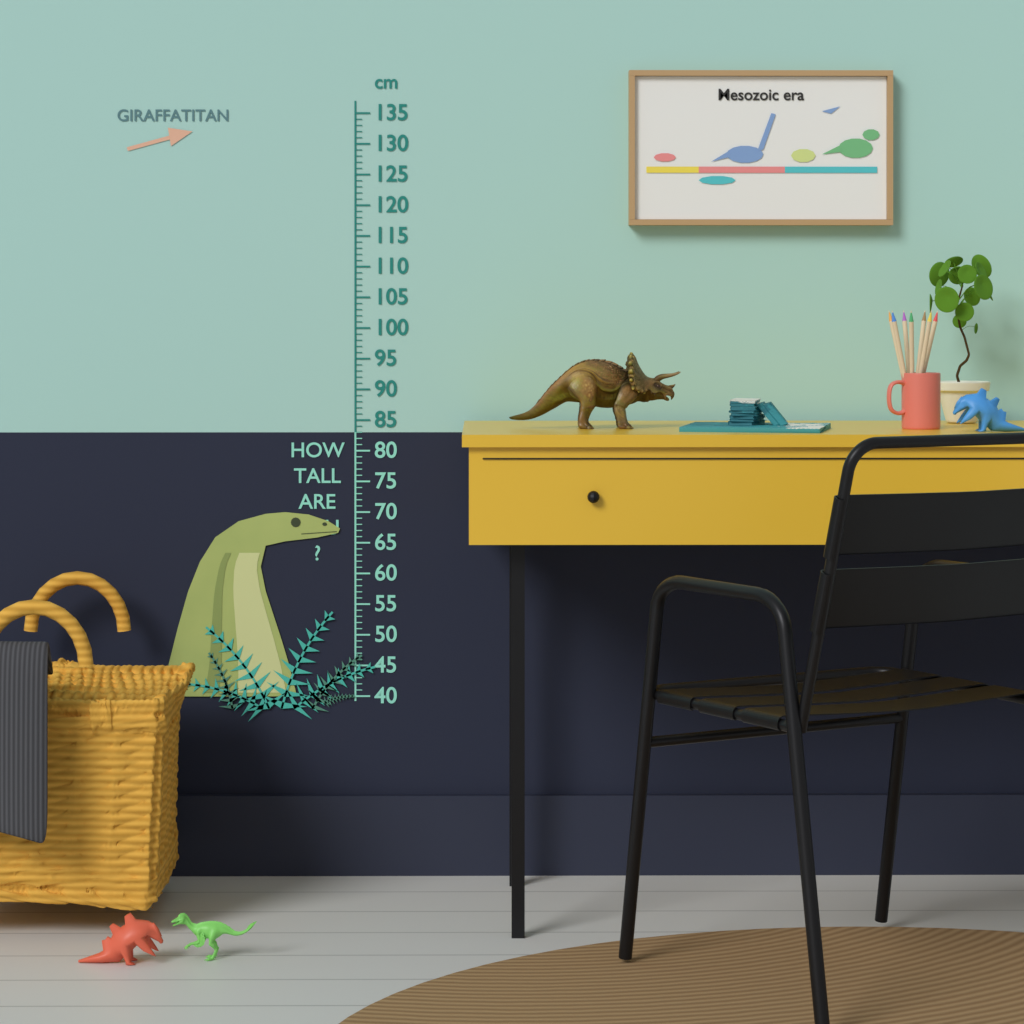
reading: 70 cm
